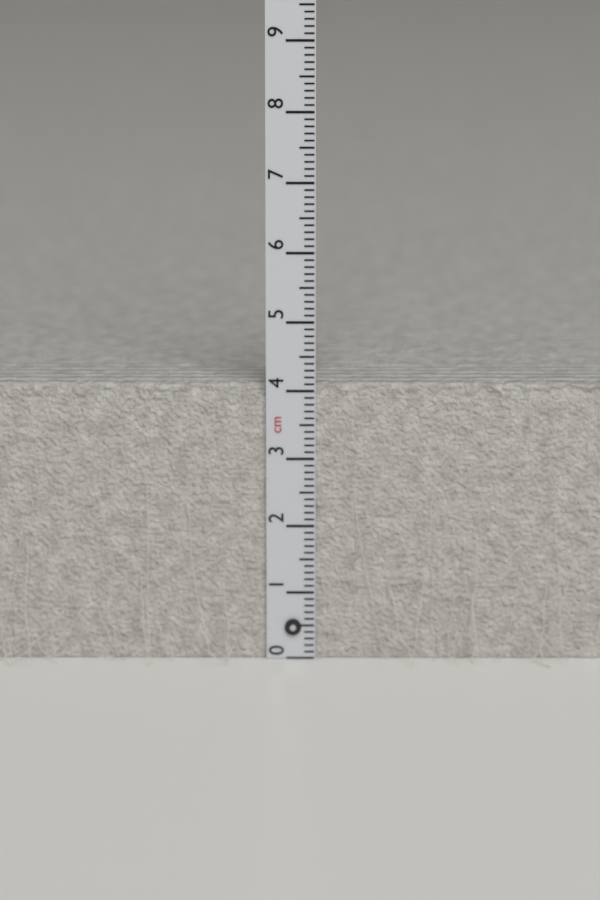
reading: 4.1 cm
